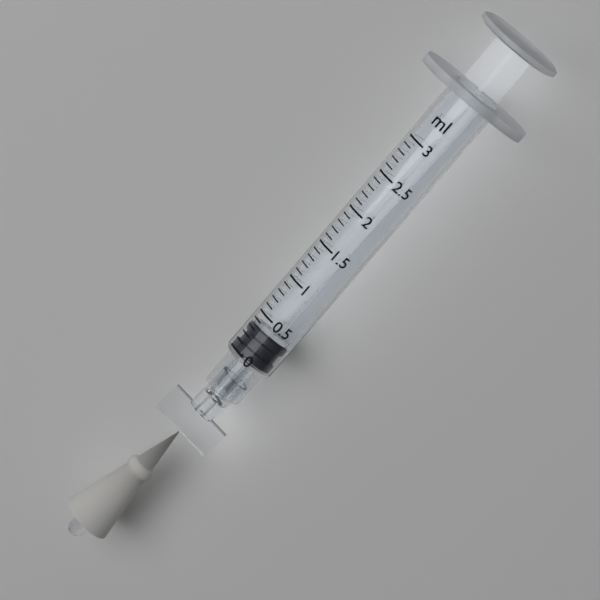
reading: 0.0 ml
